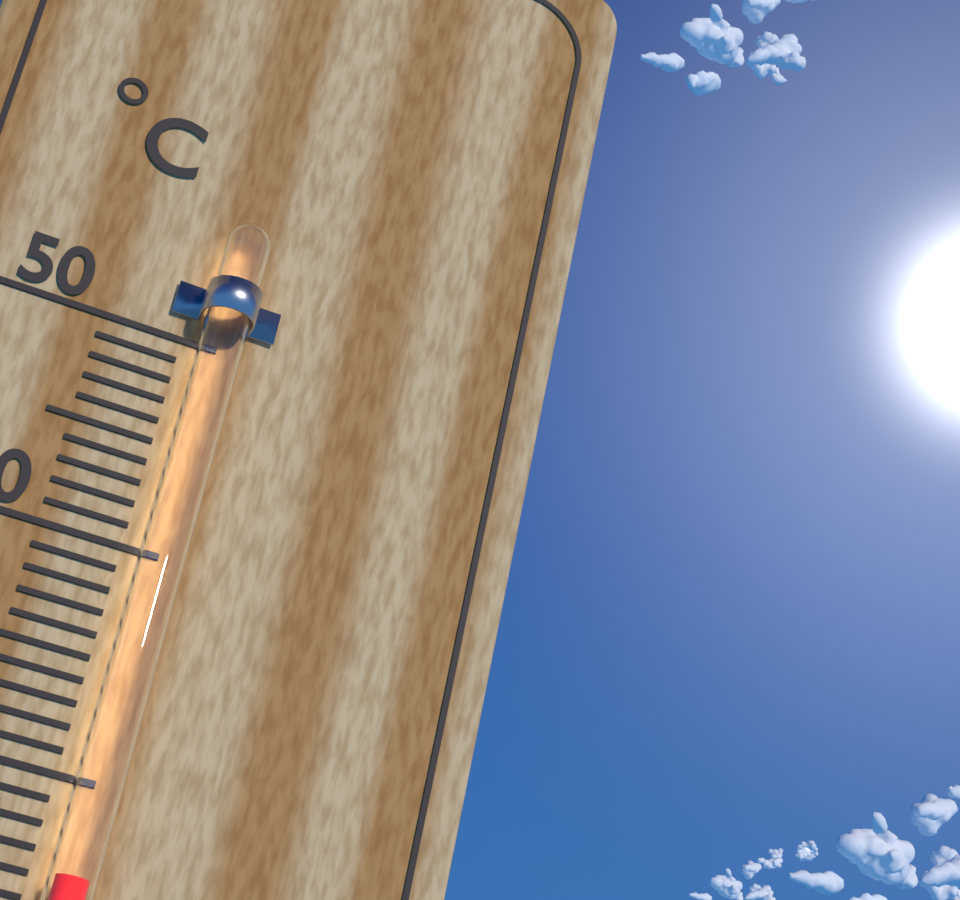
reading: 26 °C
